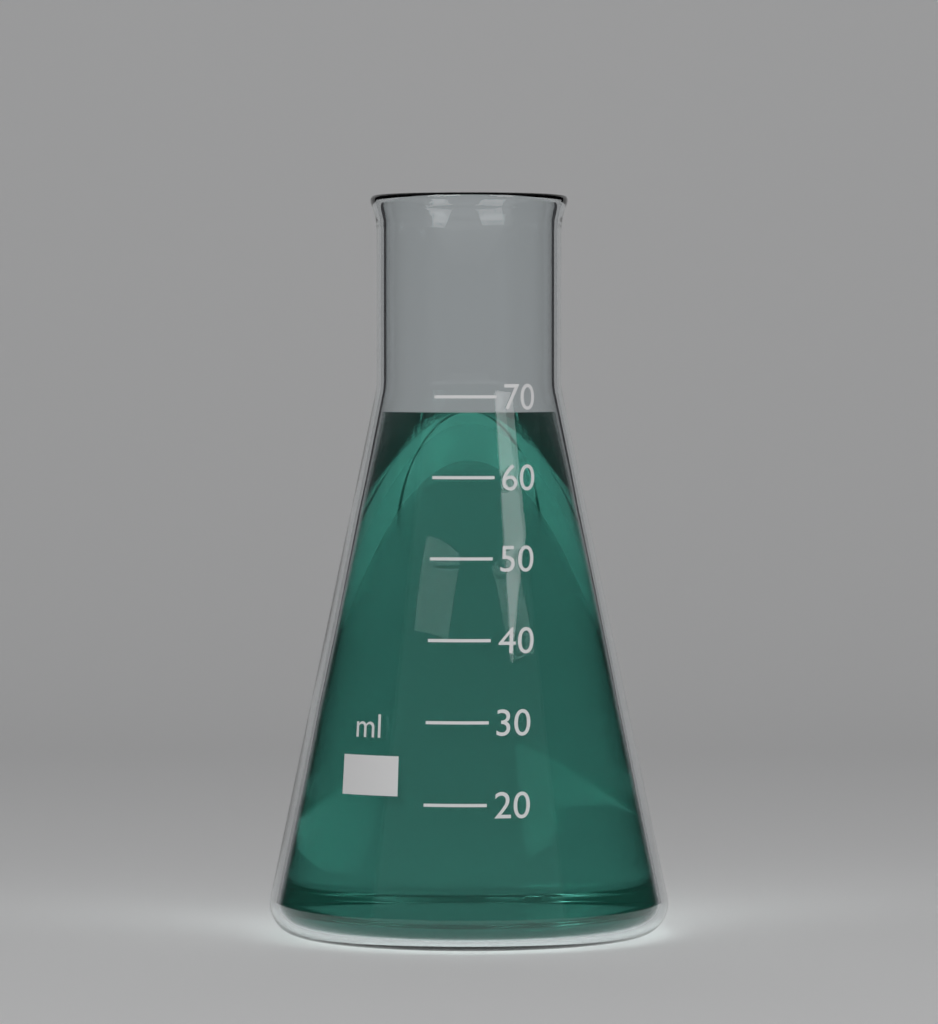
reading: 68 ml
